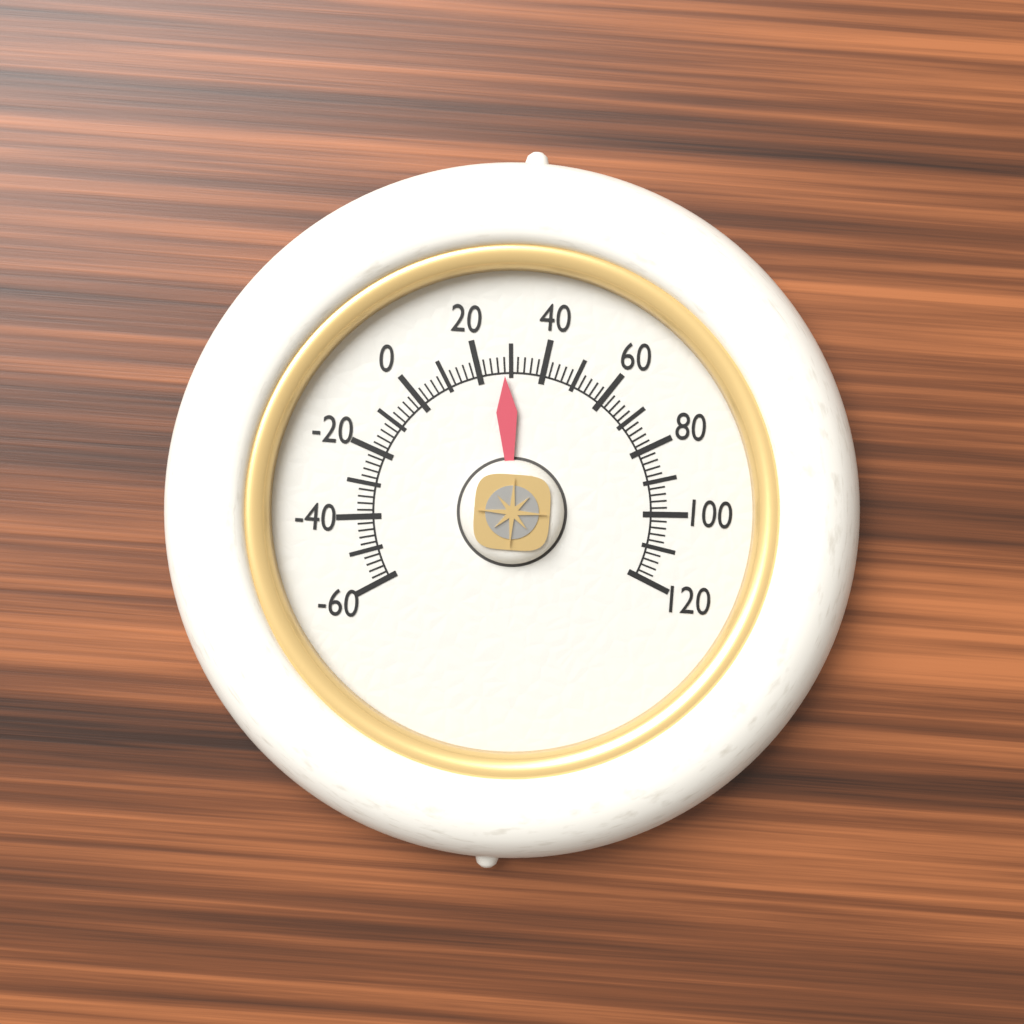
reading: 28 (no unit)
